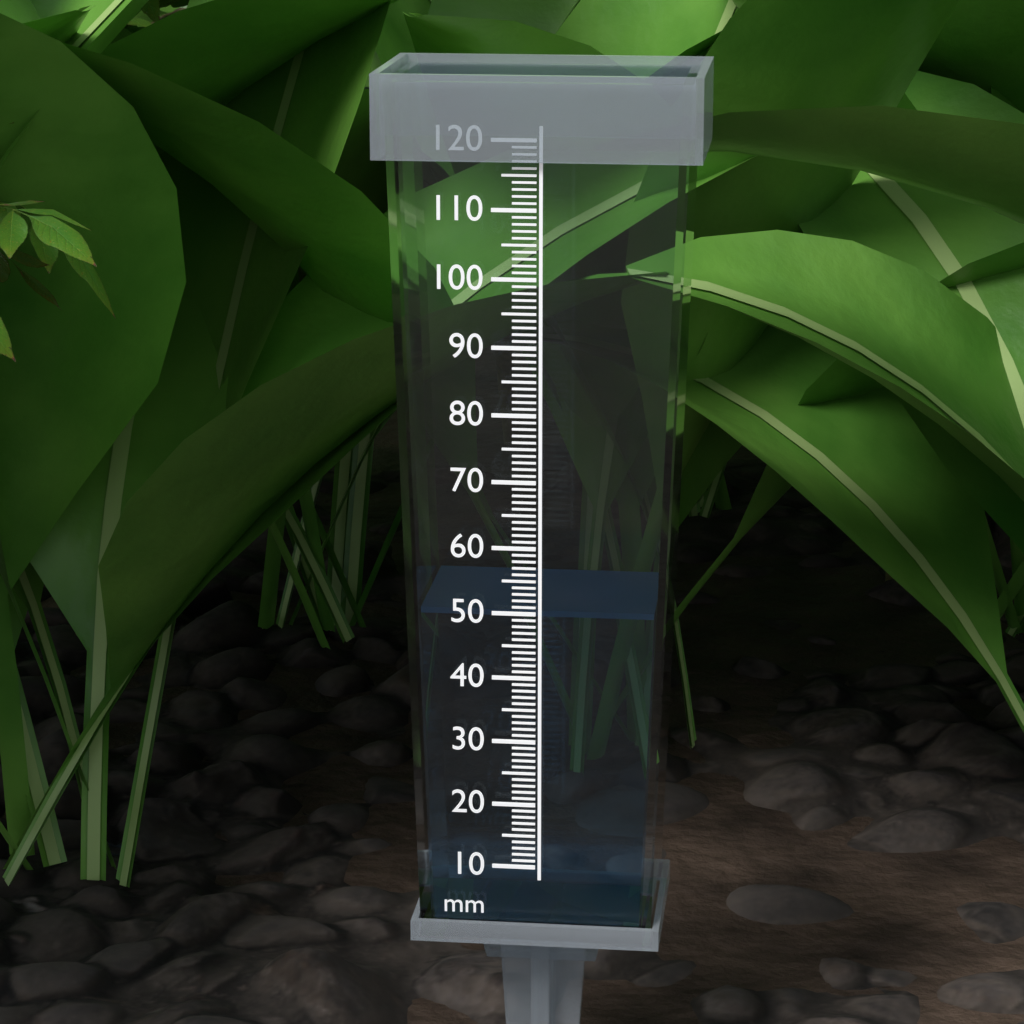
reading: 50 mm
